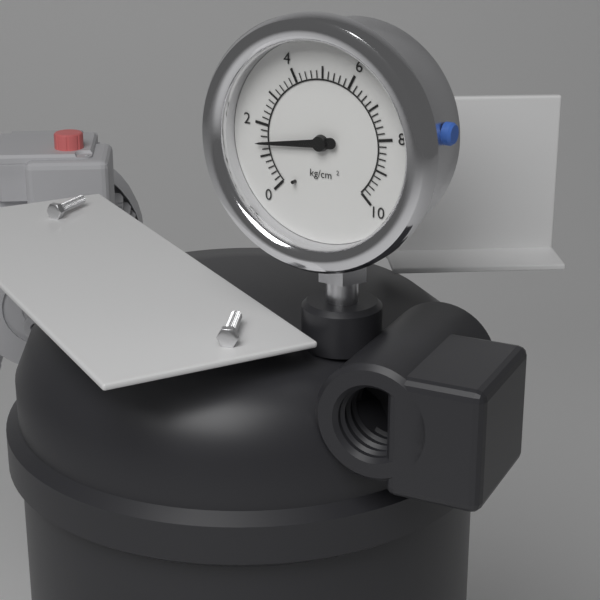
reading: 1.4 kg/cm²
